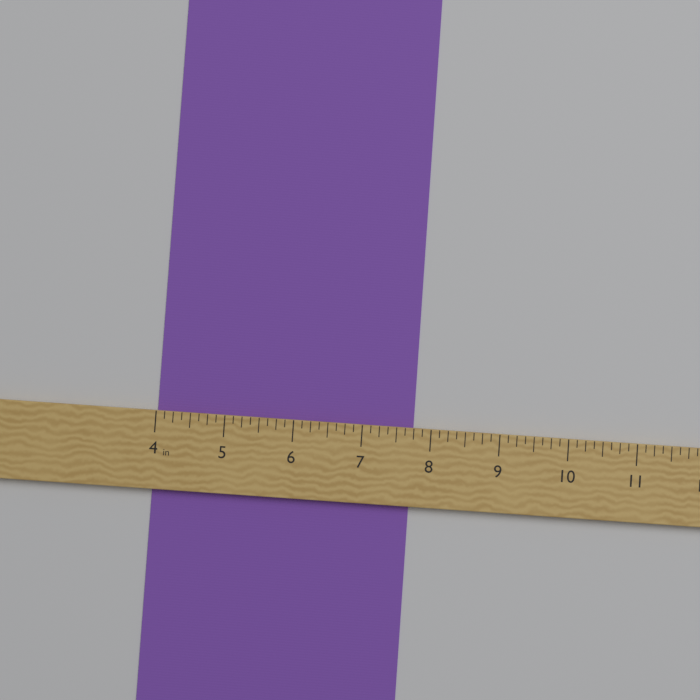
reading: 7.750 in
